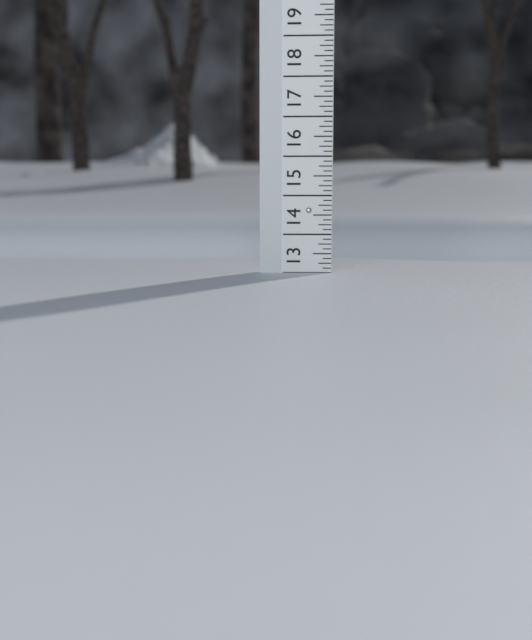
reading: 13.000 (no unit)
